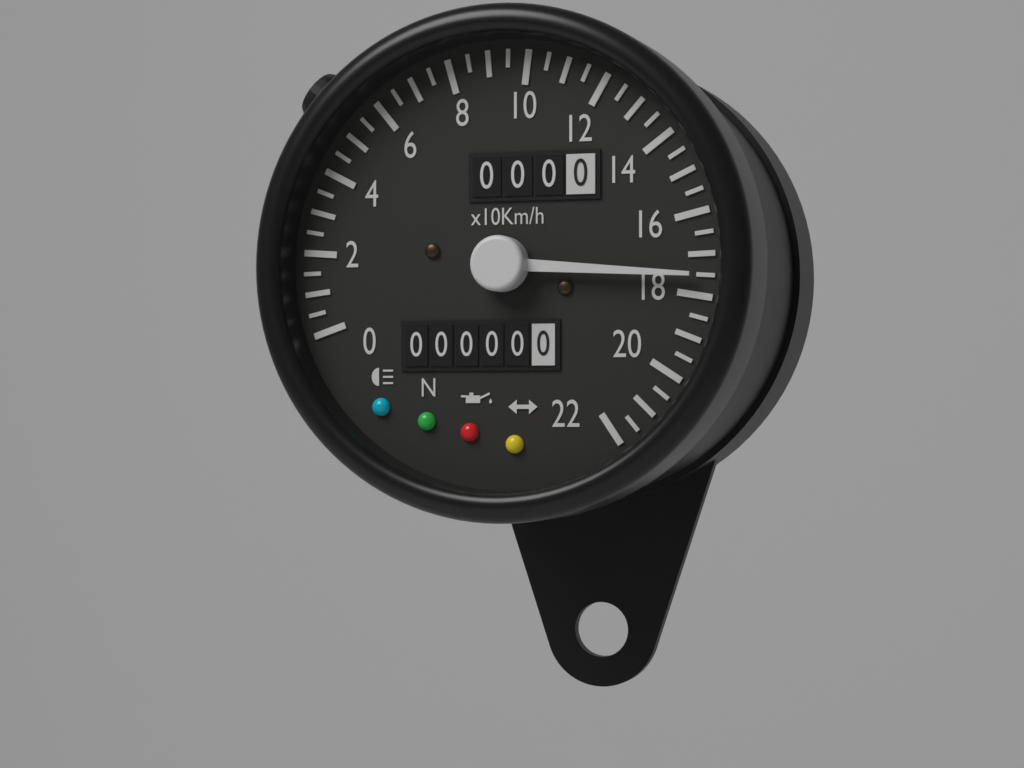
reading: 175 km/h
